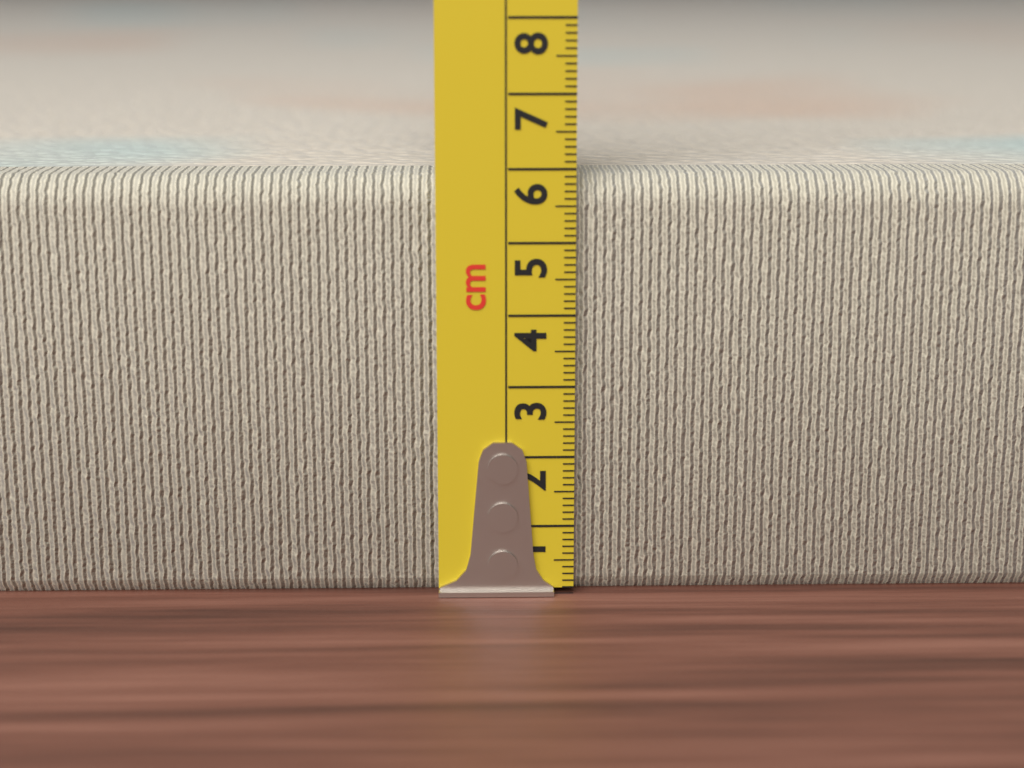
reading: 5.9 cm
